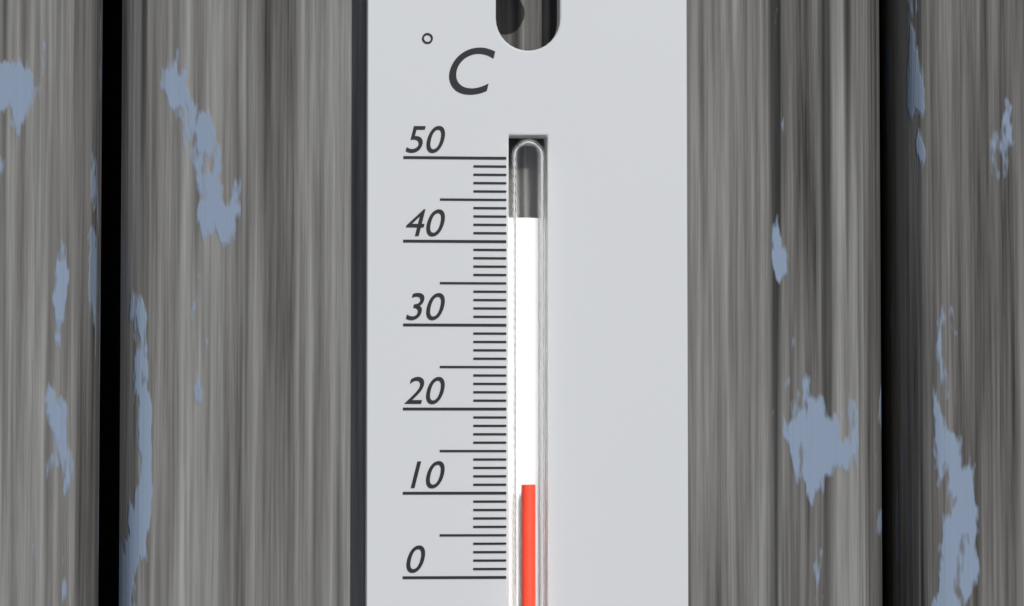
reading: 11 °C
